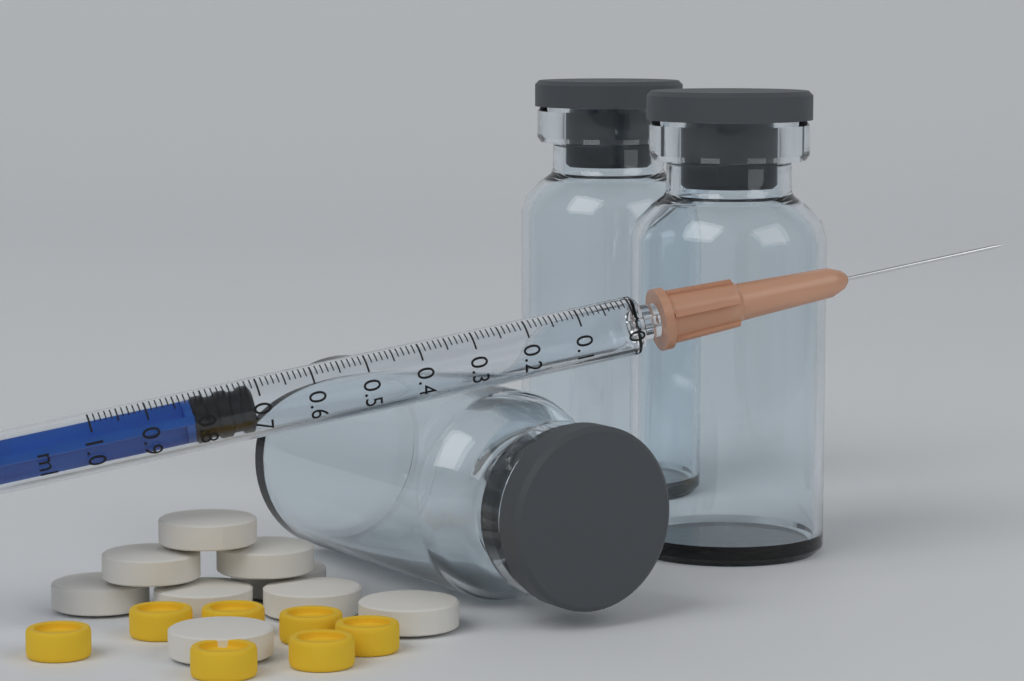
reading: 0.71 ml
